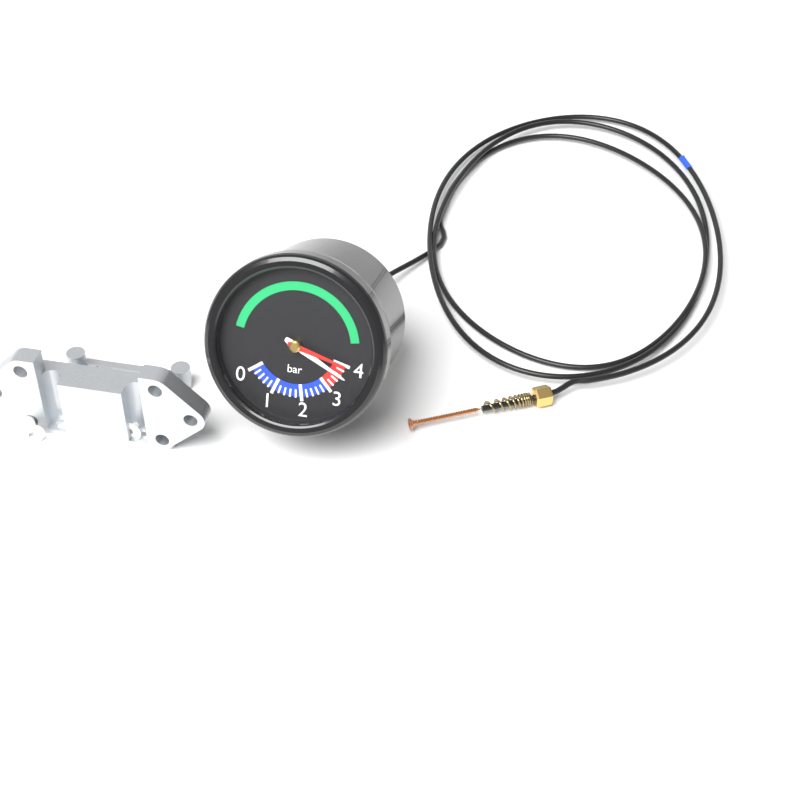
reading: 3.6 bar
